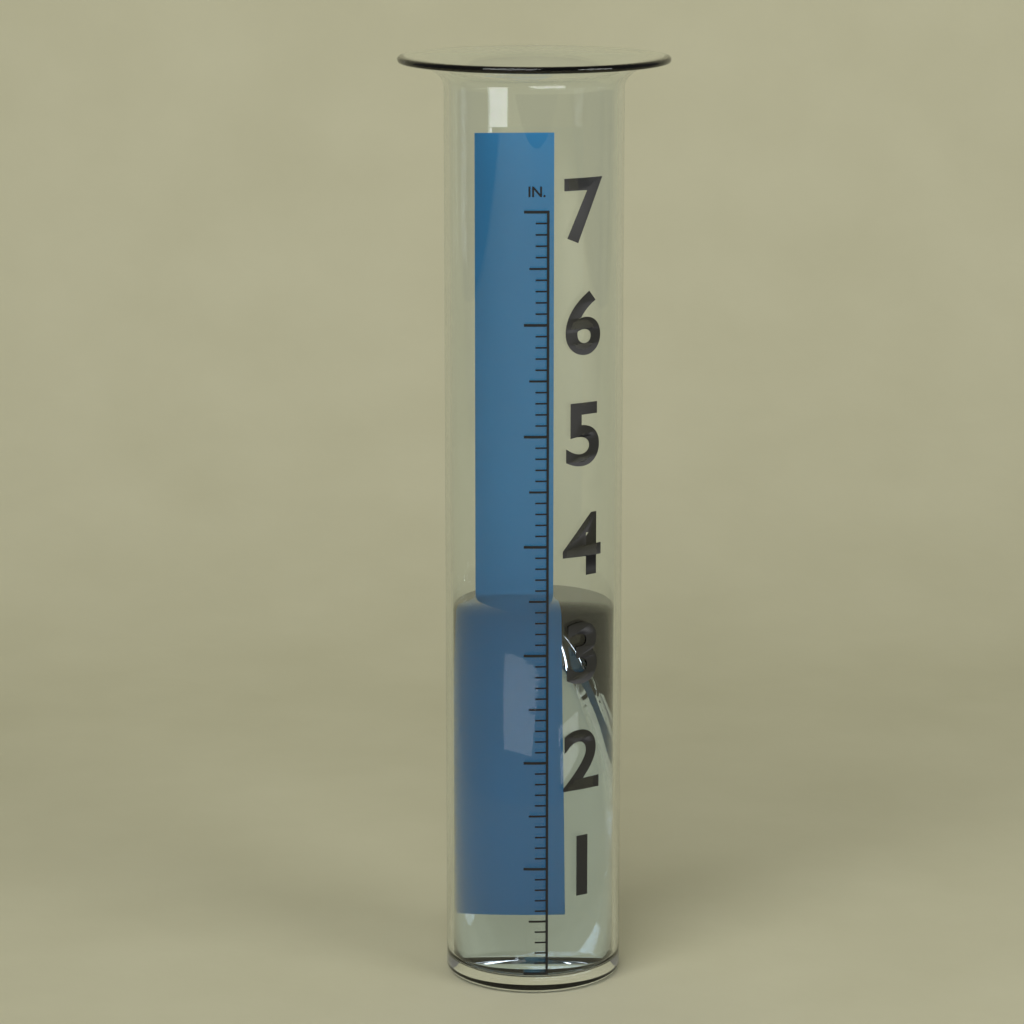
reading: 3.3 in
